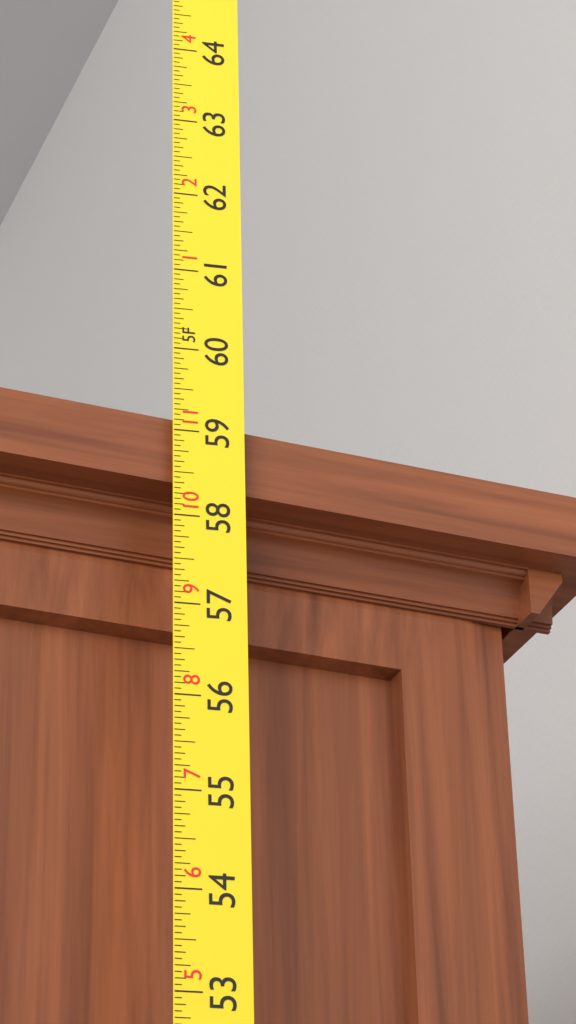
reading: 59.1875 in
